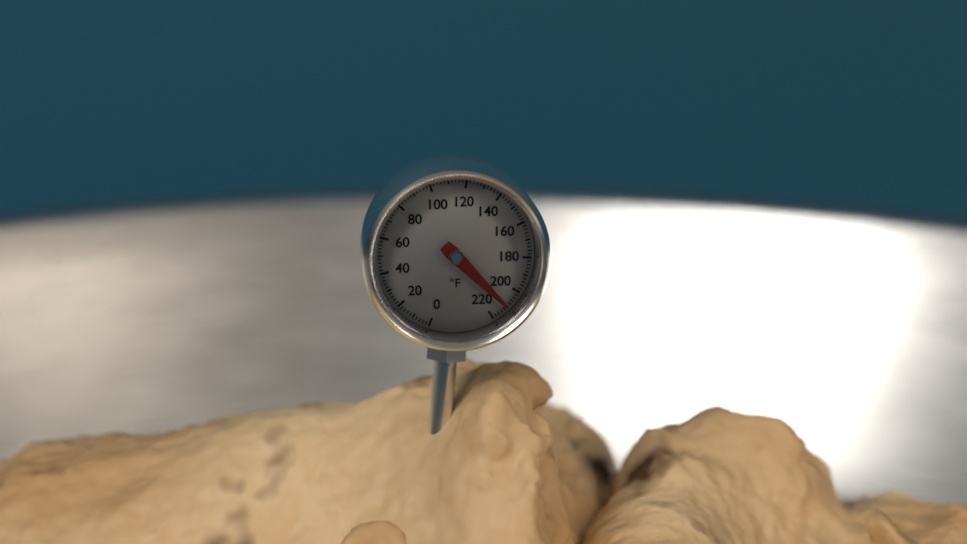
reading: 210 °F
